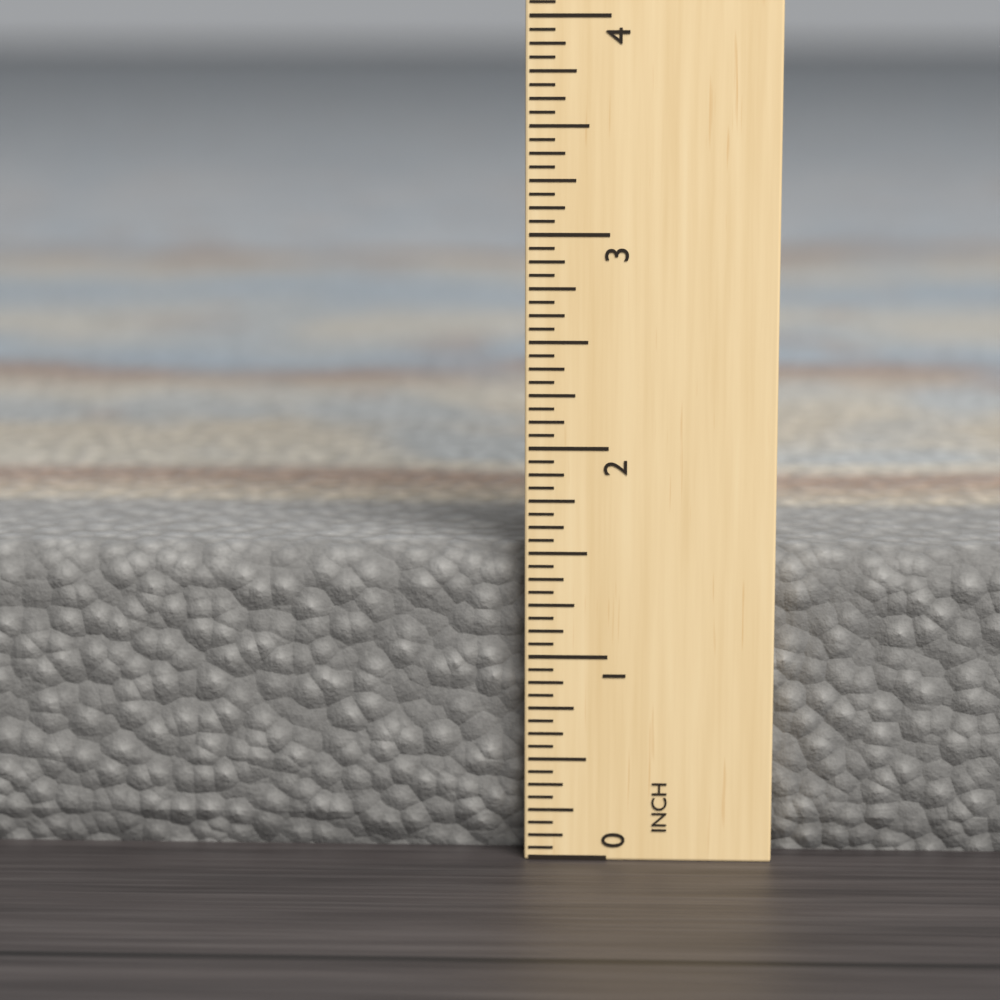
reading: 1.5000 in
